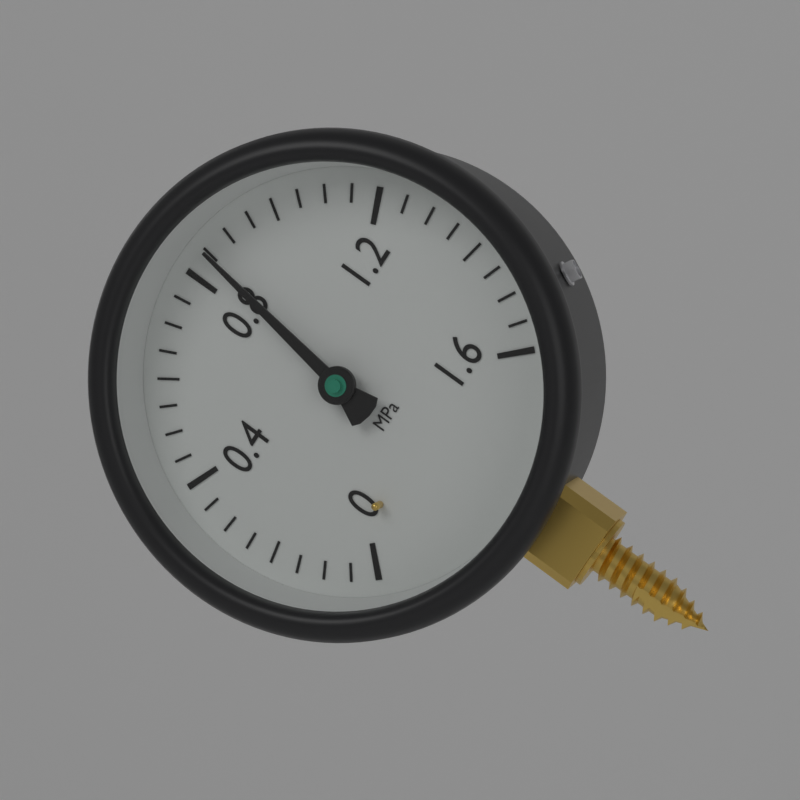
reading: 0.85 MPa
